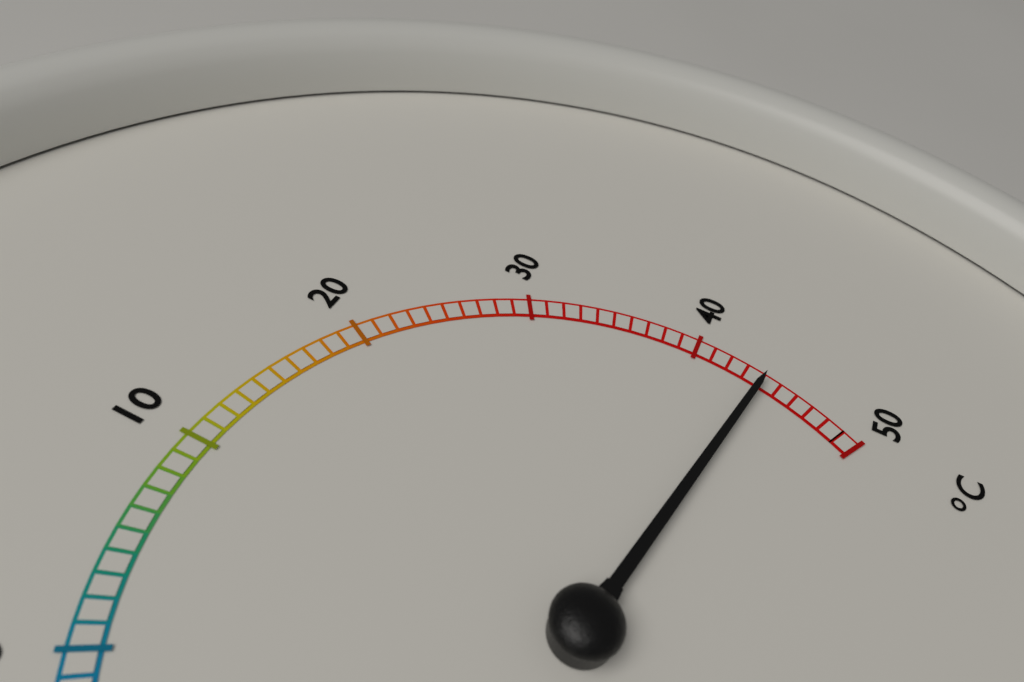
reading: 44 °C
